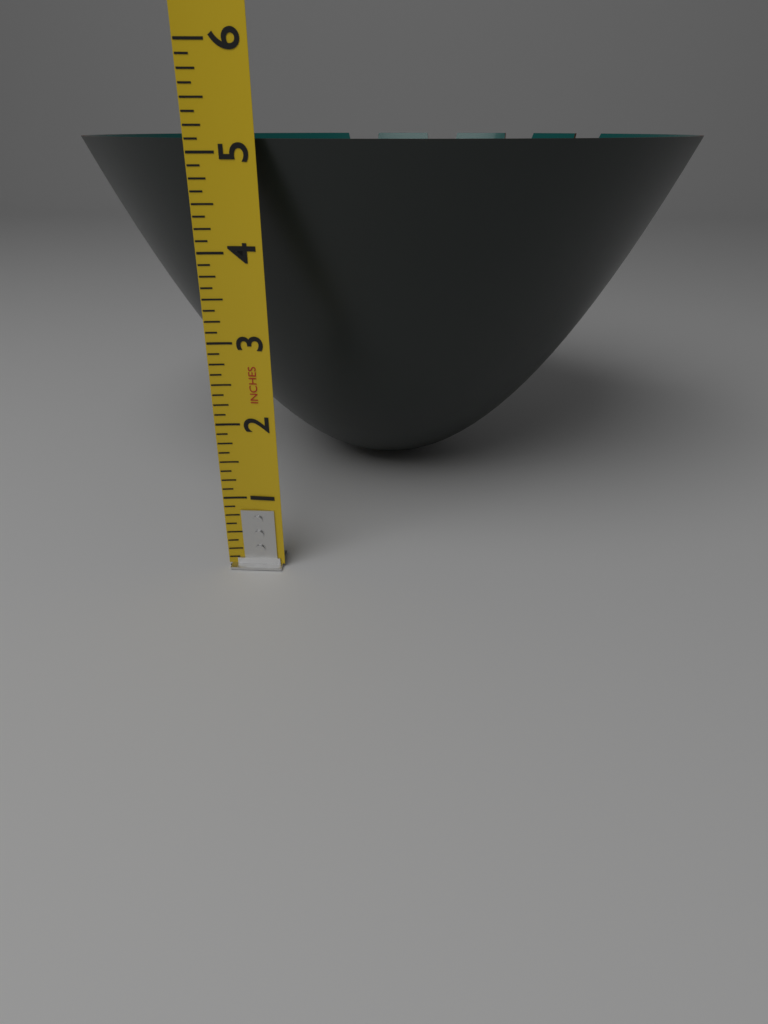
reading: 5.125 in
